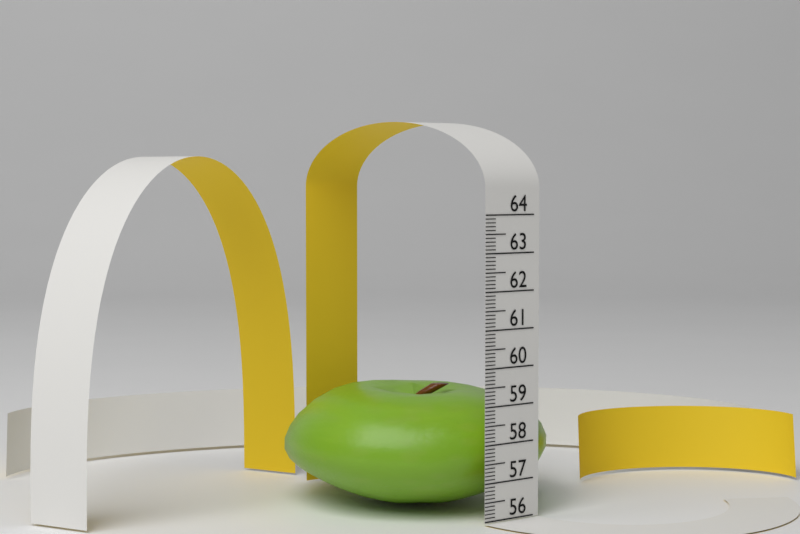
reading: 59.2 (no unit)
